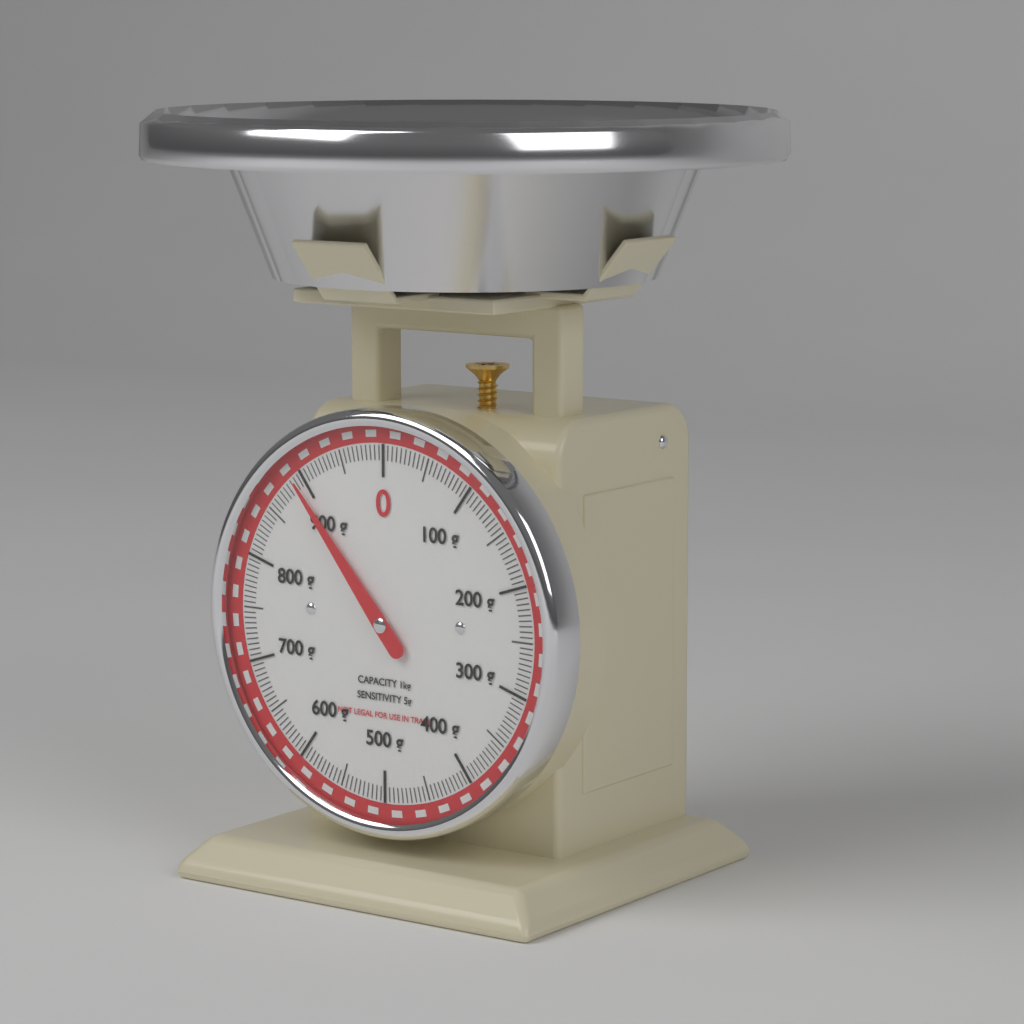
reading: 890 g
